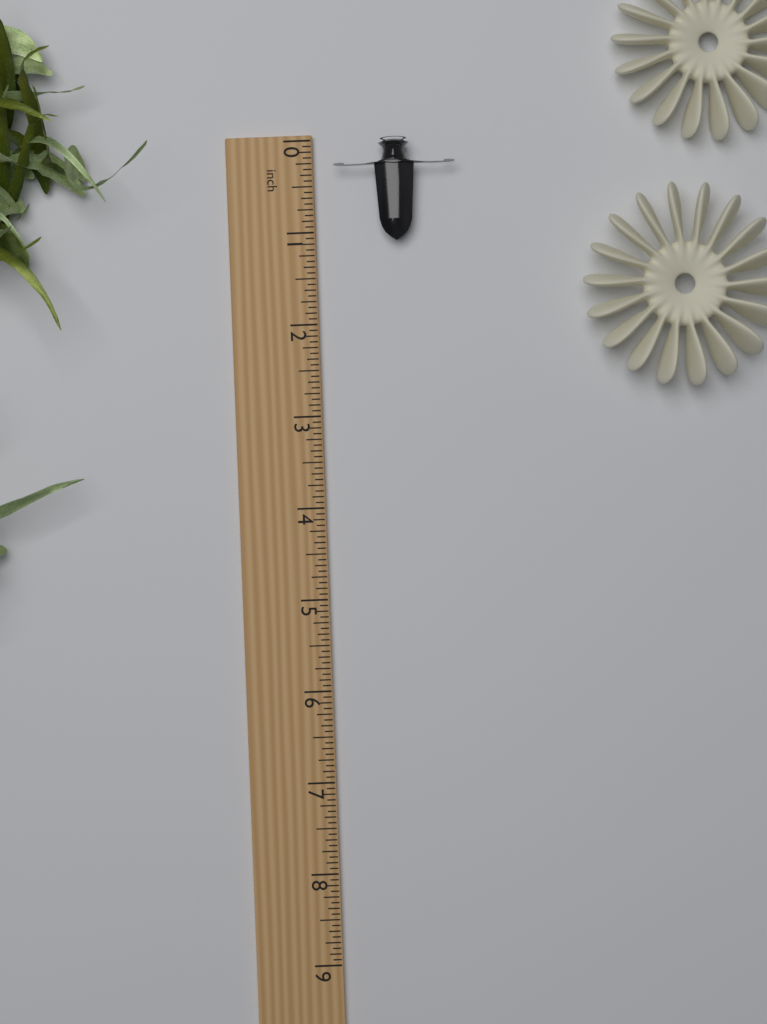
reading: 1.1250 inch
